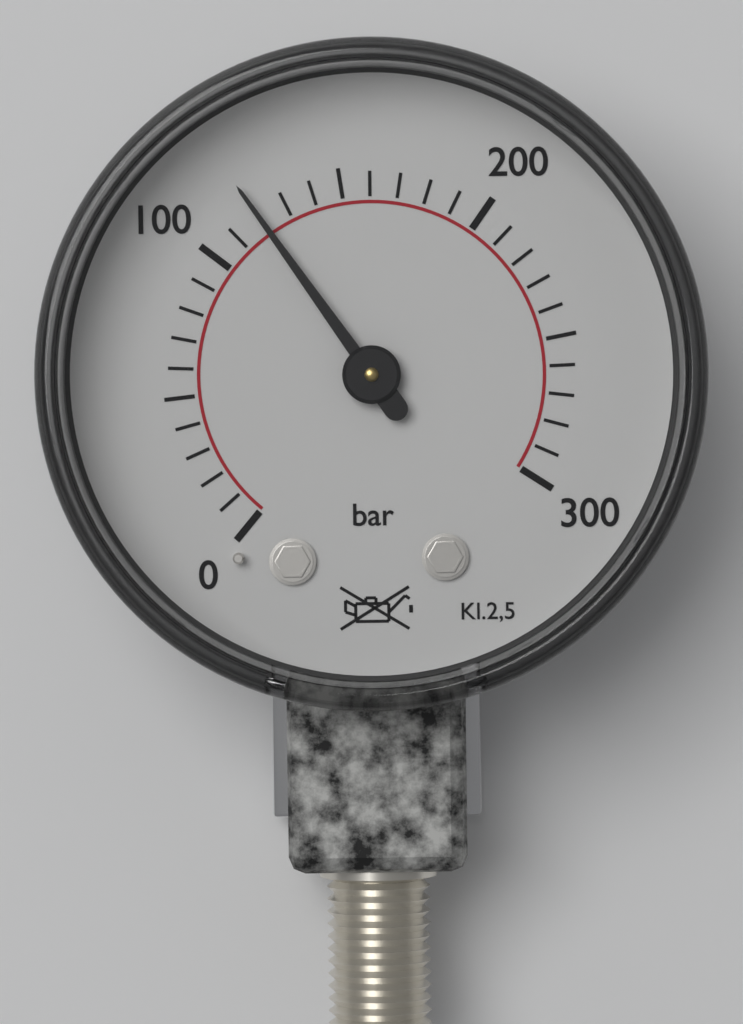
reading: 120 bar
